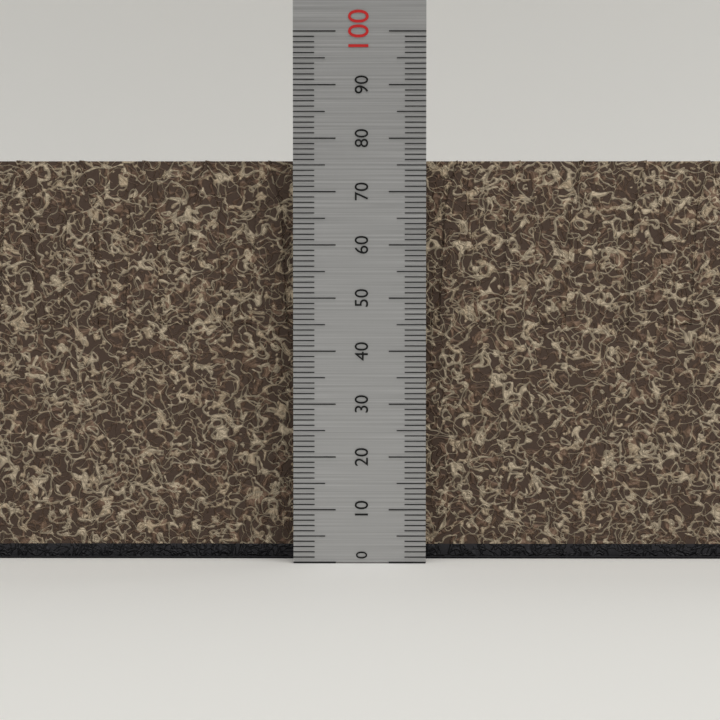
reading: 76 (no unit)
